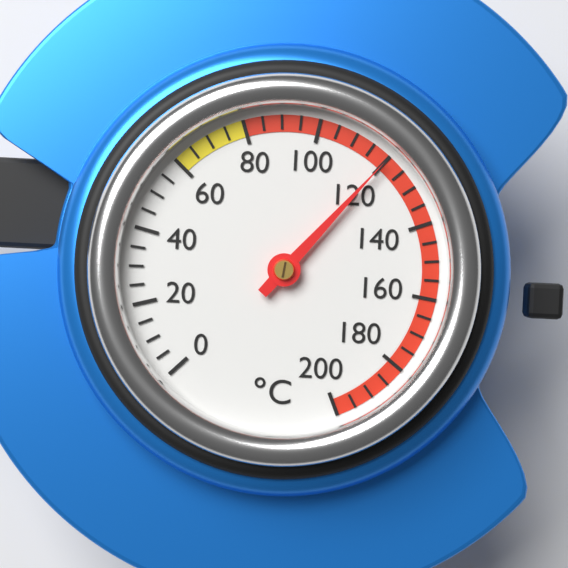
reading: 120 °C
